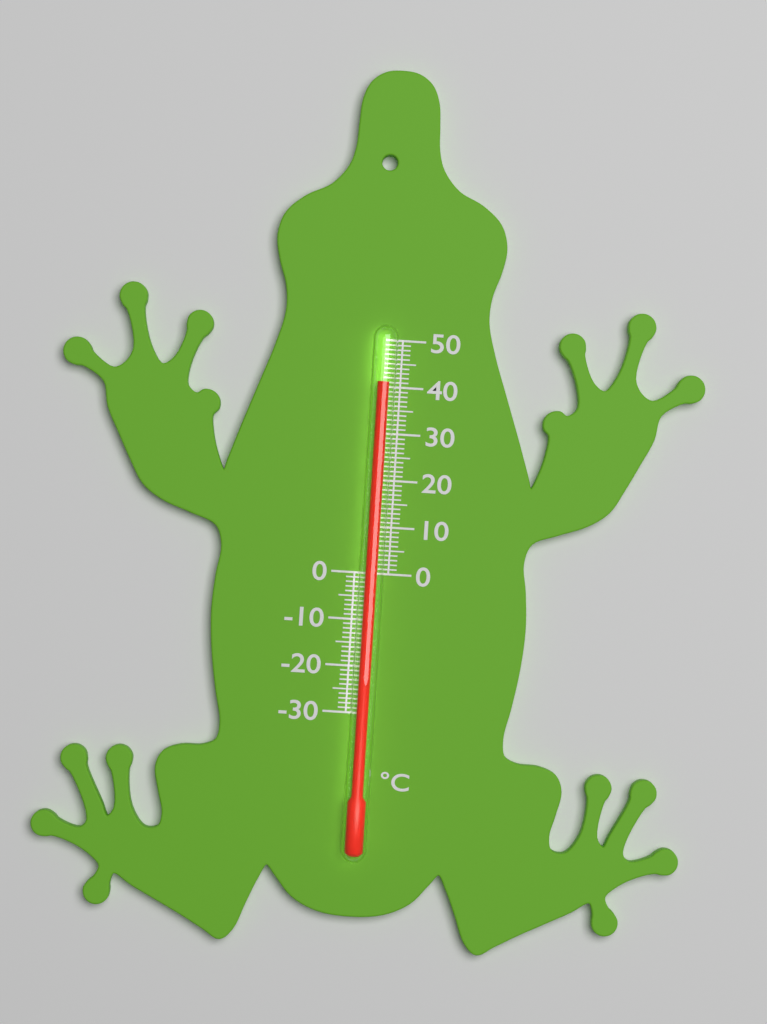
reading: 41 °C
